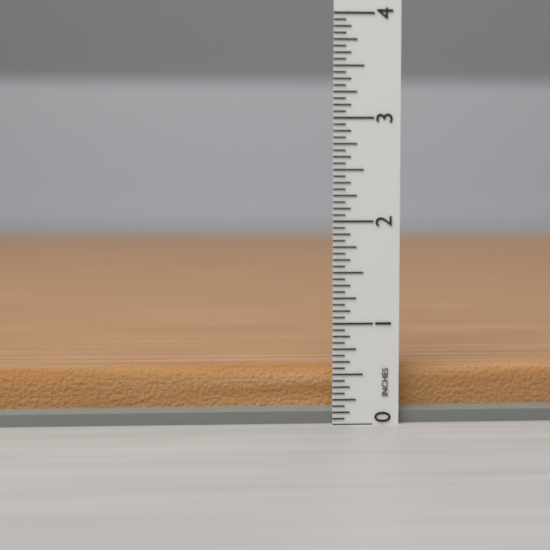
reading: 0.5625 in
